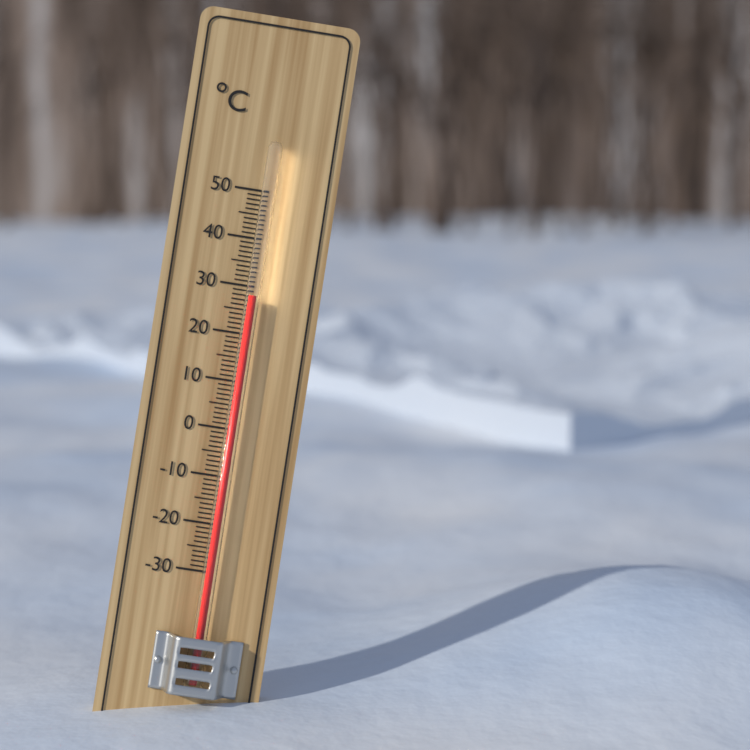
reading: 28 °C
